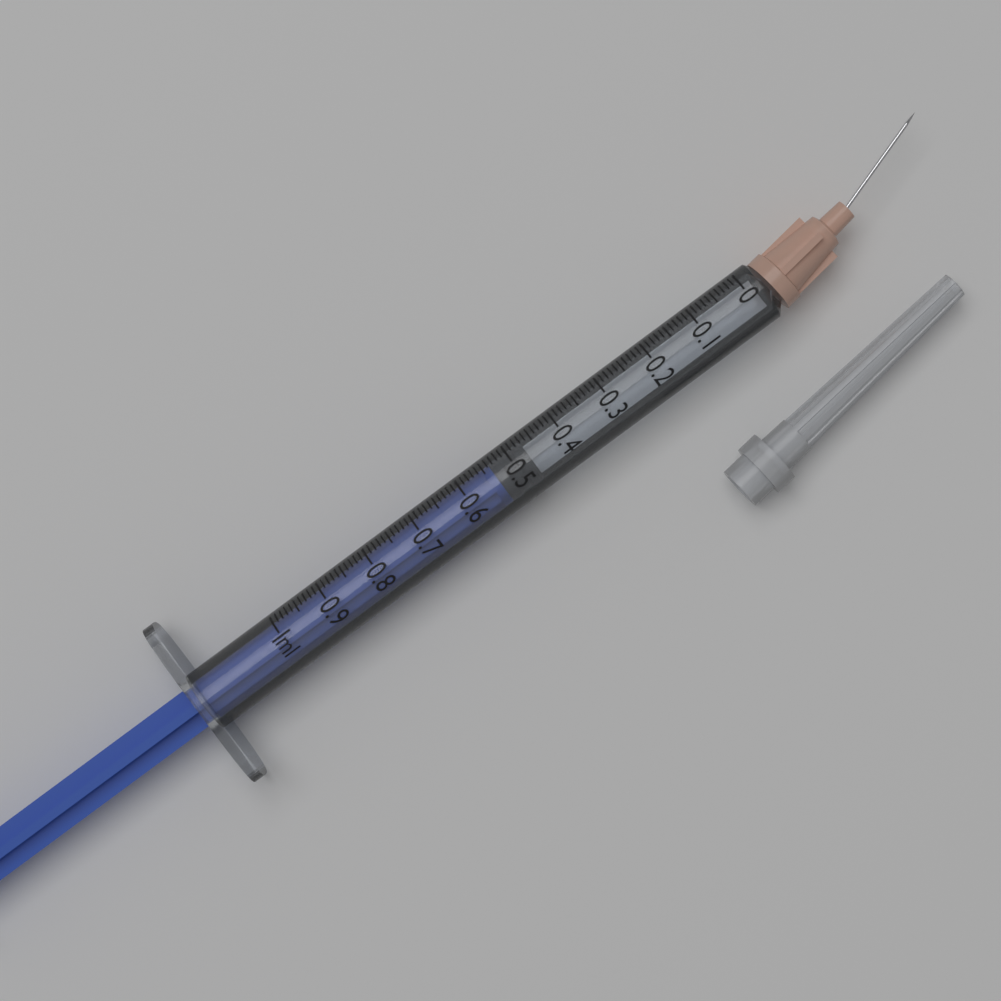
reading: 0.47 ml
